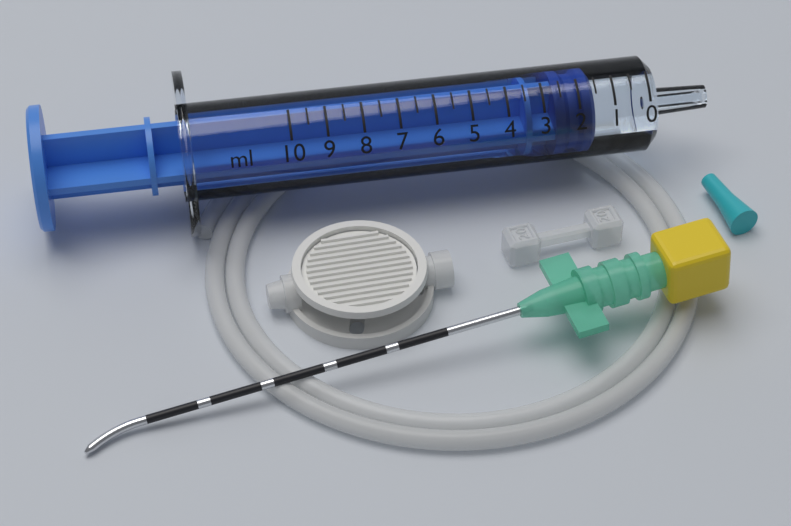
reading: 1.5 ml
